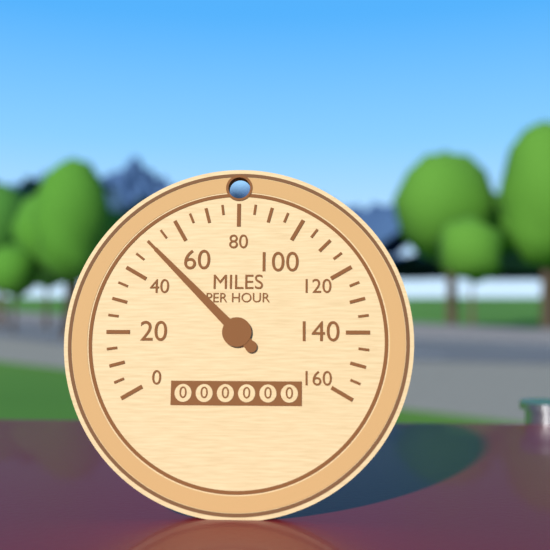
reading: 50 mph
